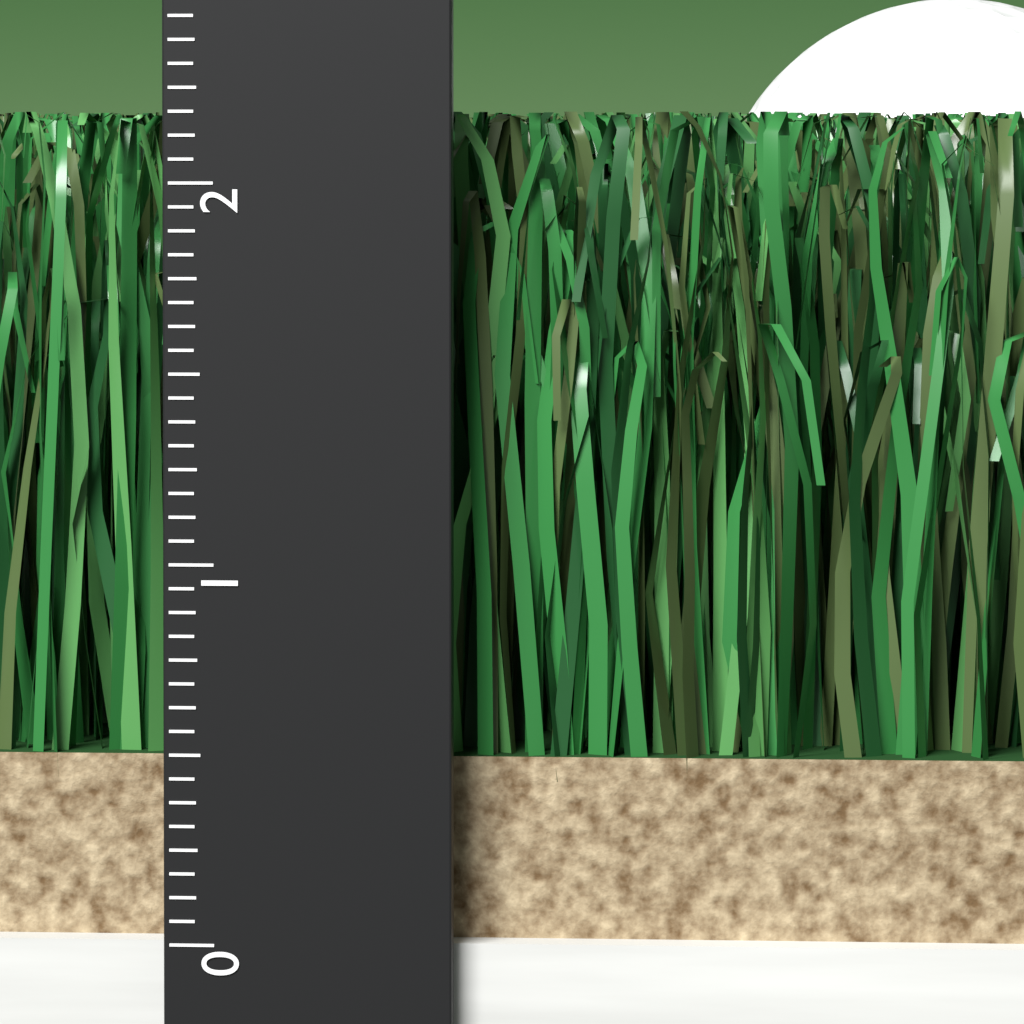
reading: 2.1875 (no unit)
